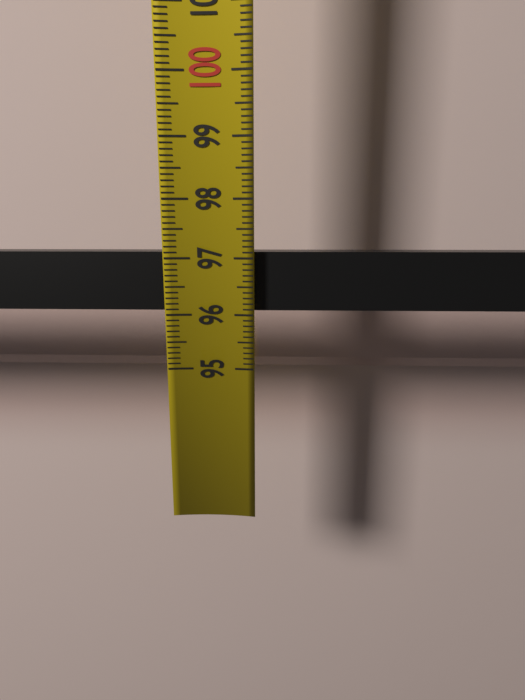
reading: 97.1 (no unit)
